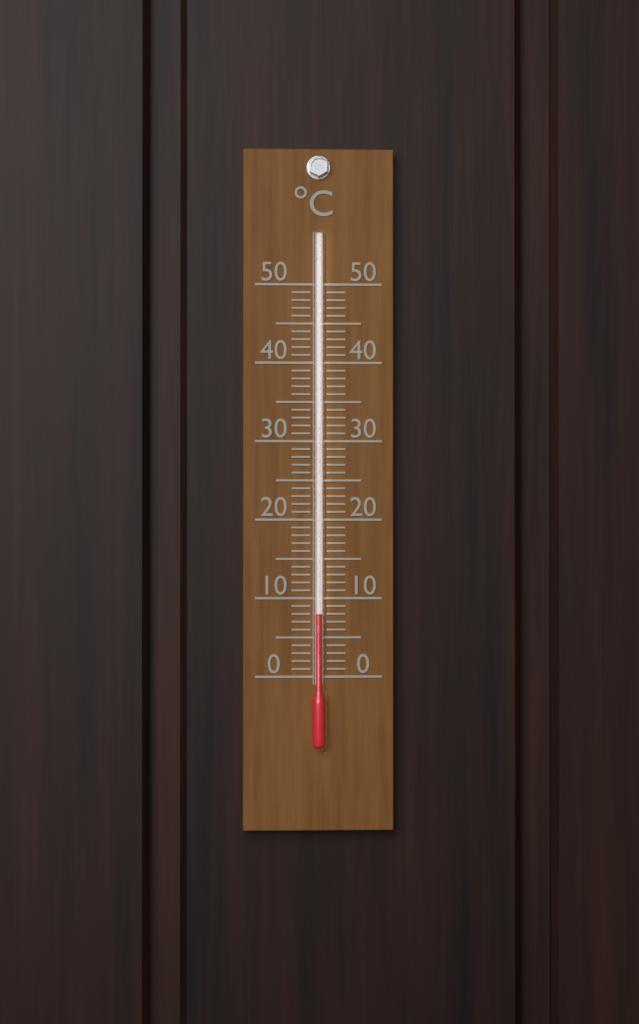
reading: 8 °C
